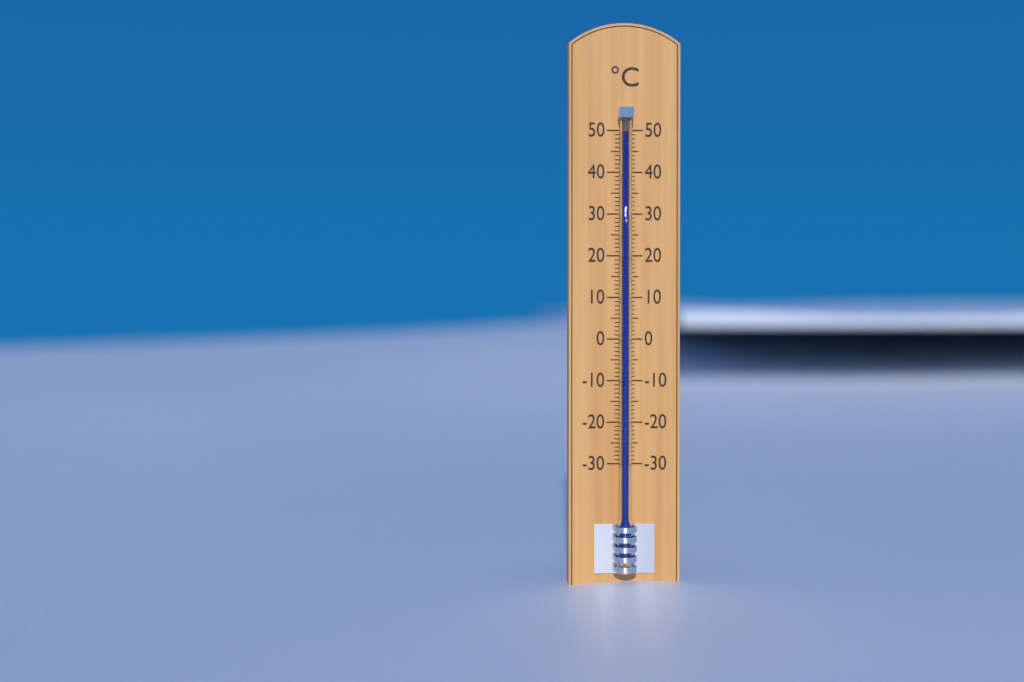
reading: 49 °C
